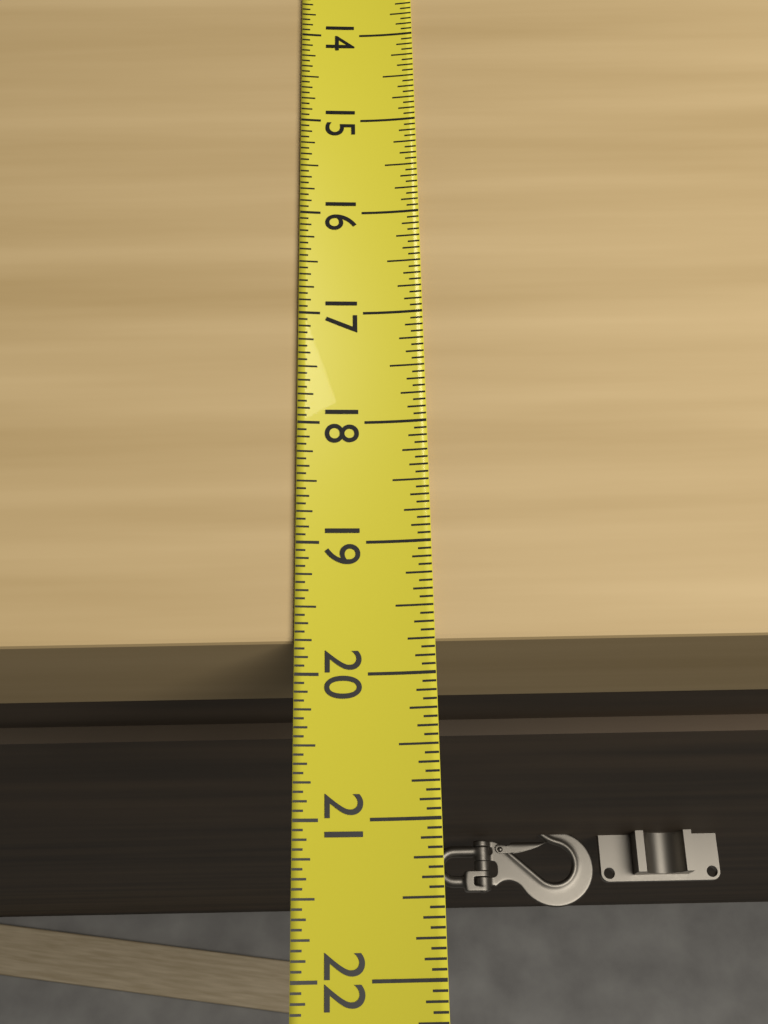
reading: 19.7500 (no unit)
